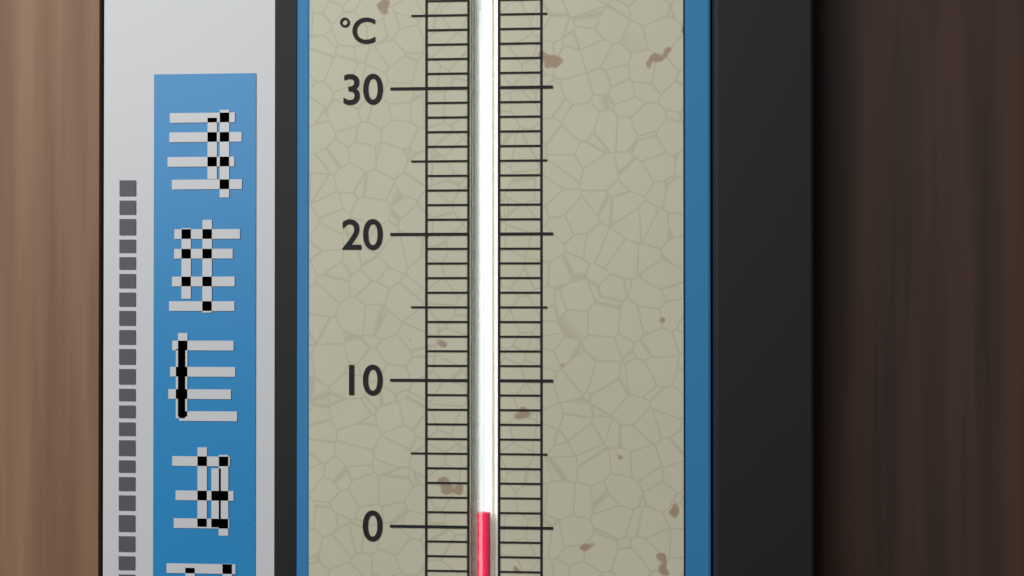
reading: 1 °C
